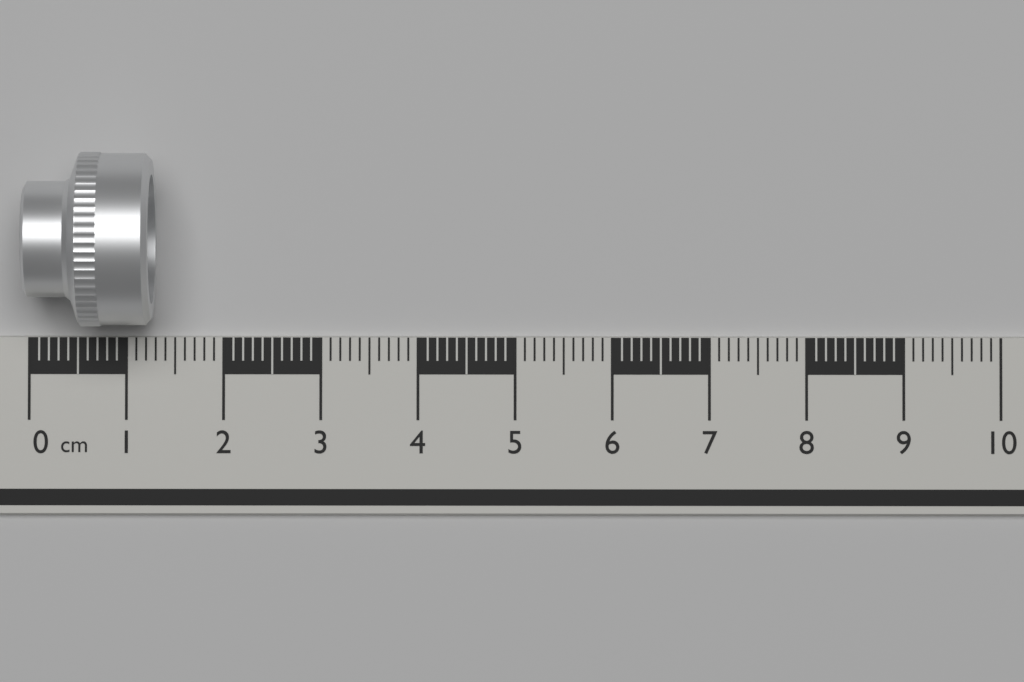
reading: 1.3 cm
